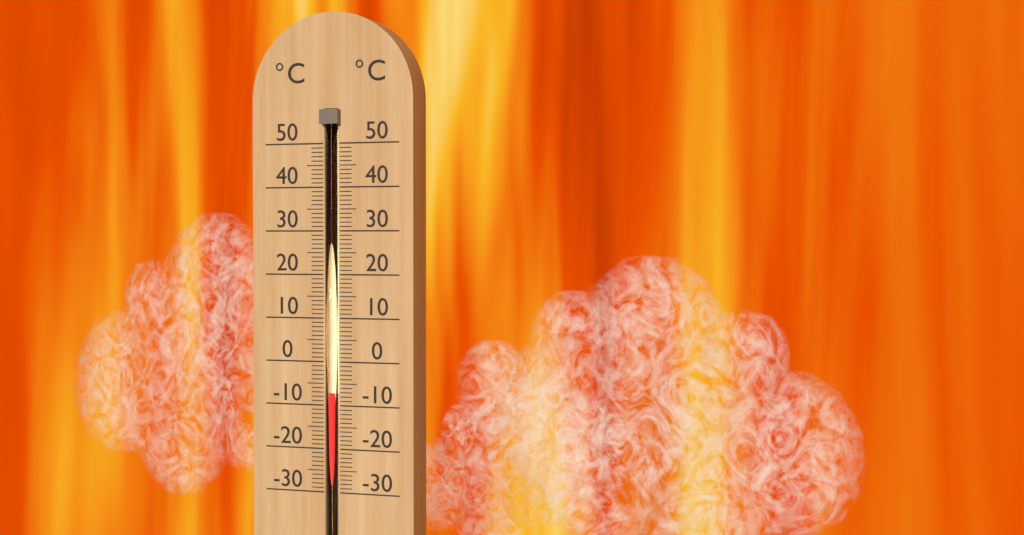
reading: -7 °C
